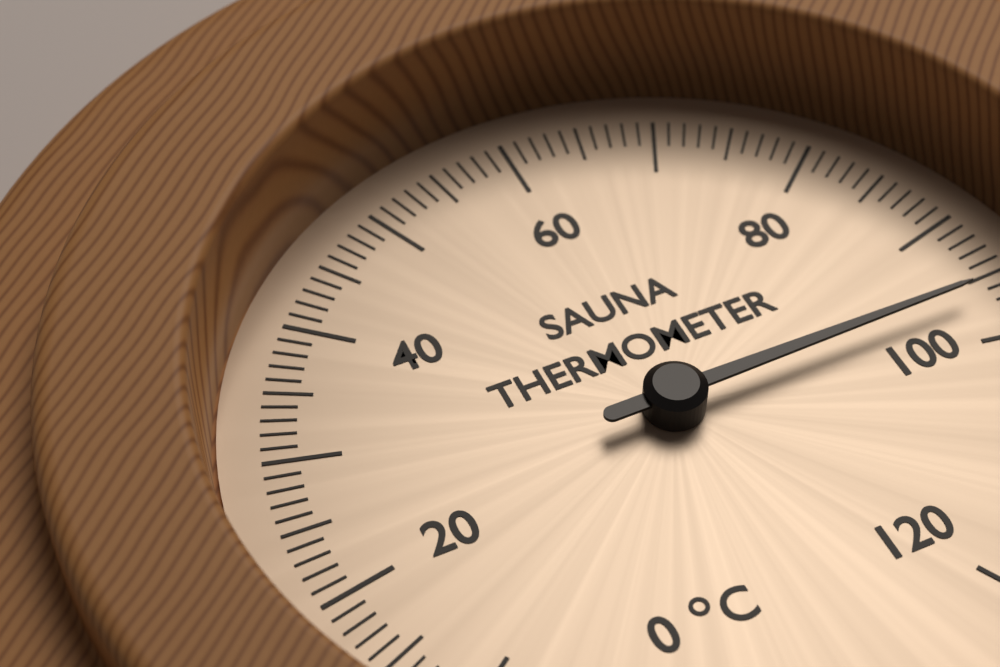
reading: 96 °C
